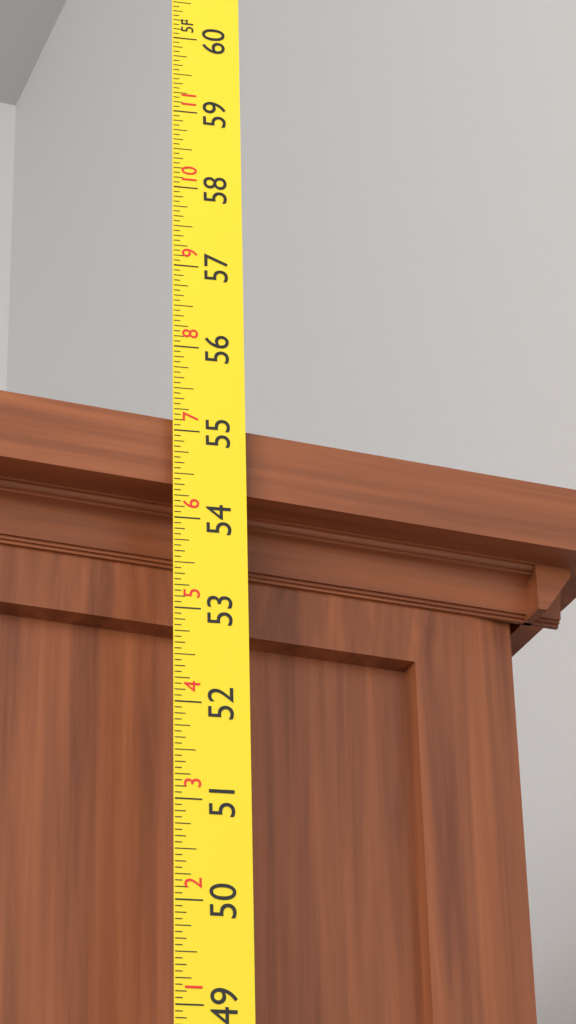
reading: 55.1875 in
